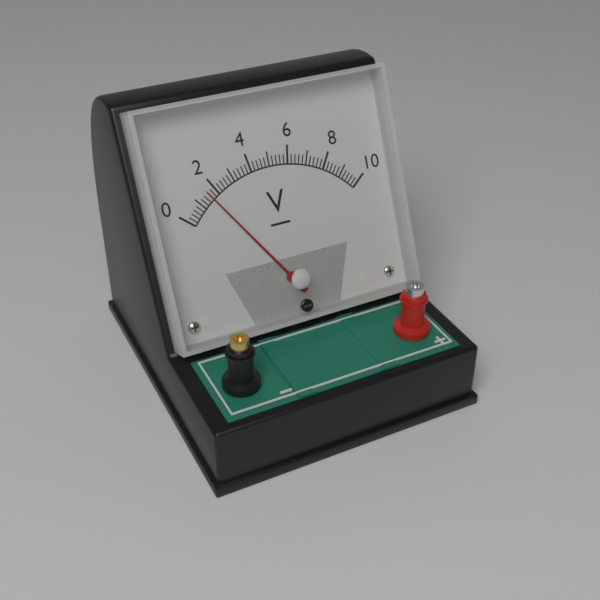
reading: 1.6 V
